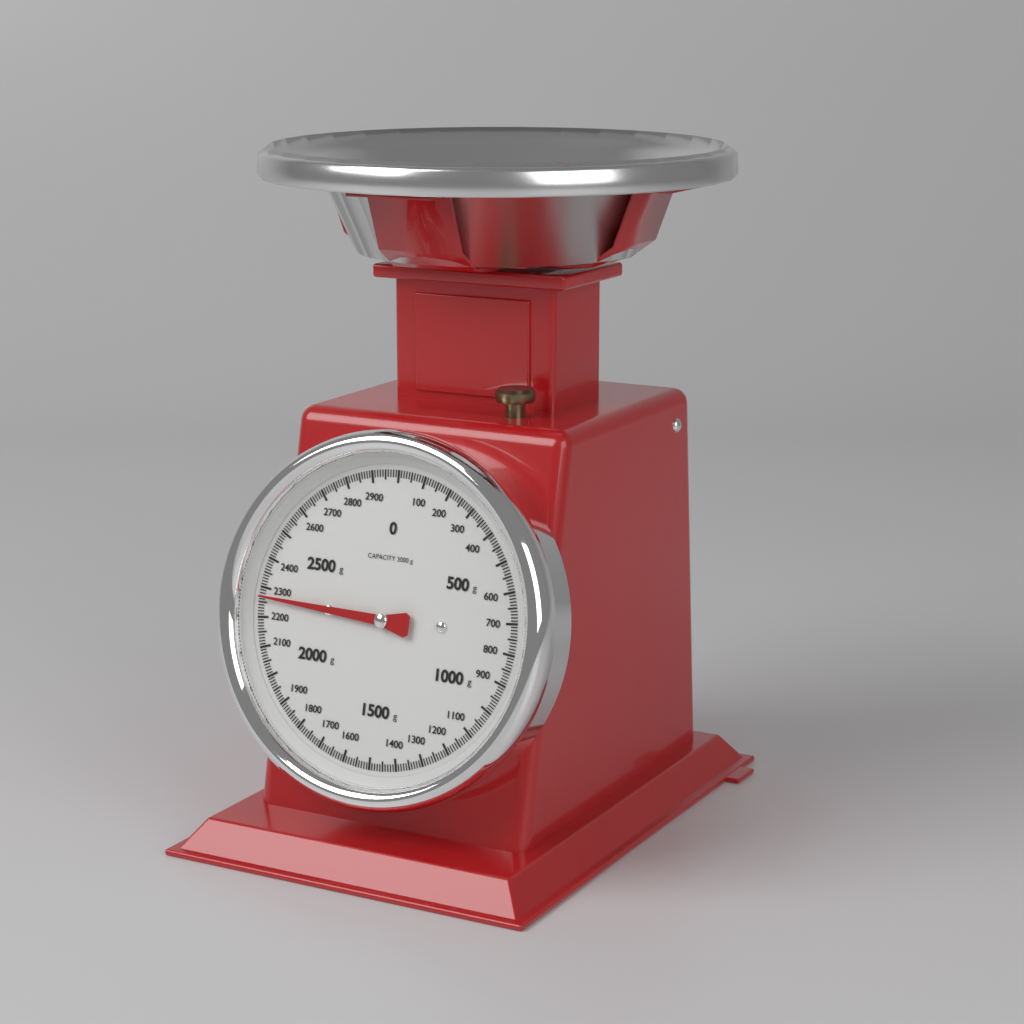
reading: 2270 g
